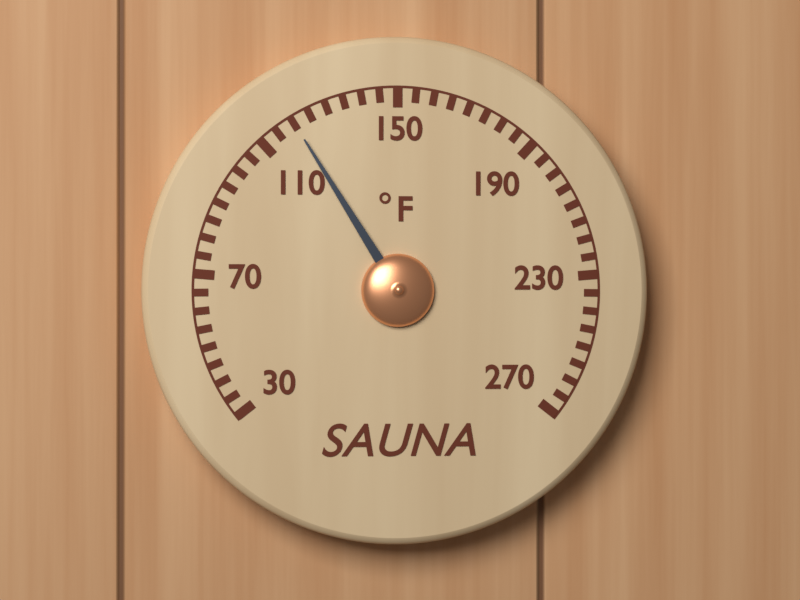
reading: 120 °F
